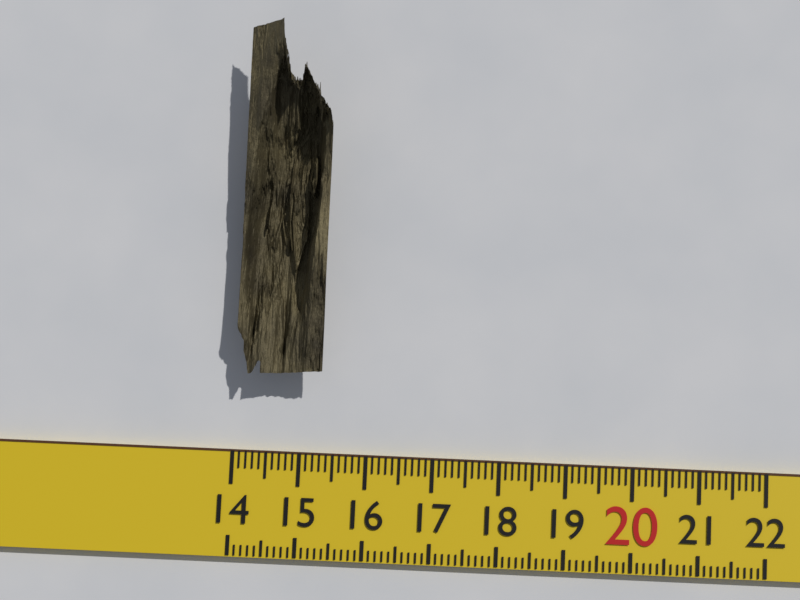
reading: 15.3 (no unit)
